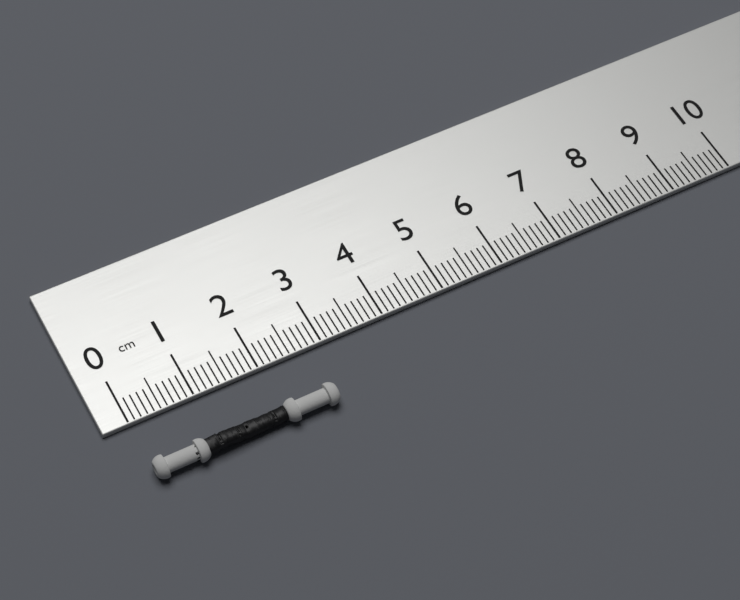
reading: 2.8 cm
